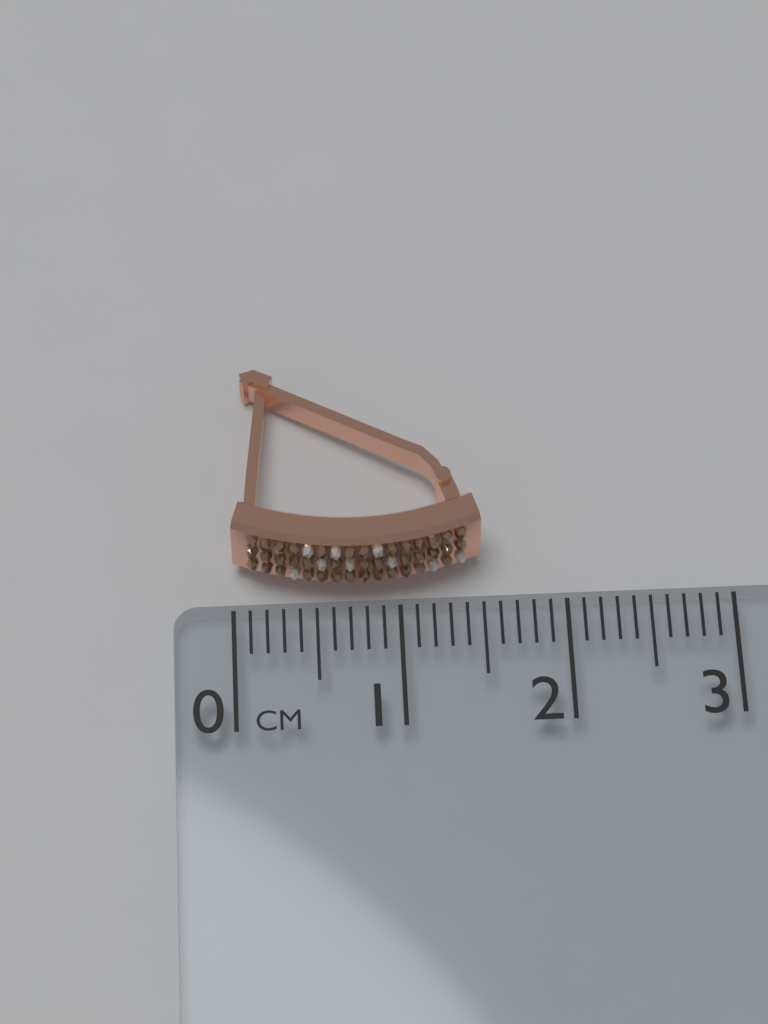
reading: 1.5 cm
